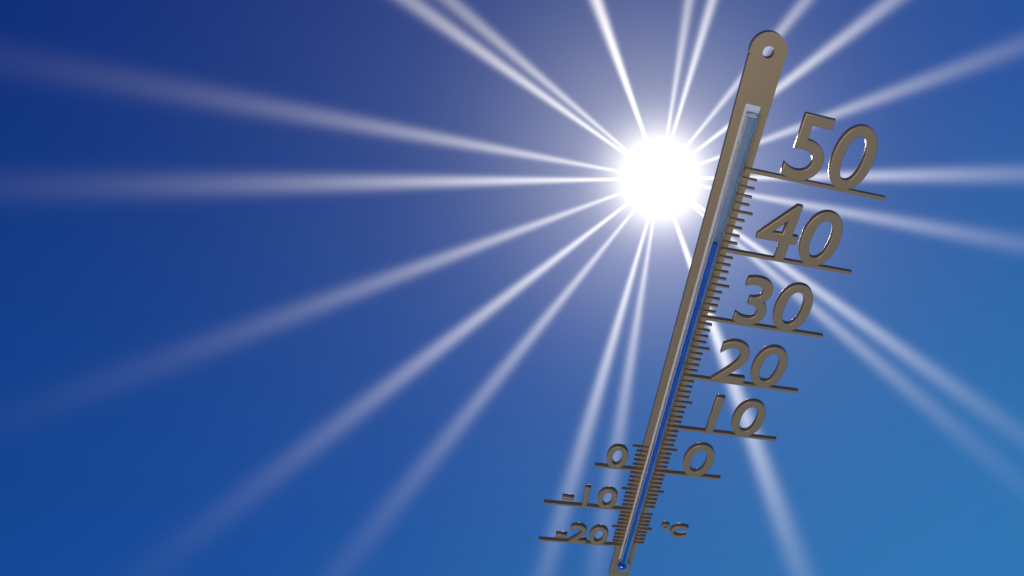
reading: 41 °C
